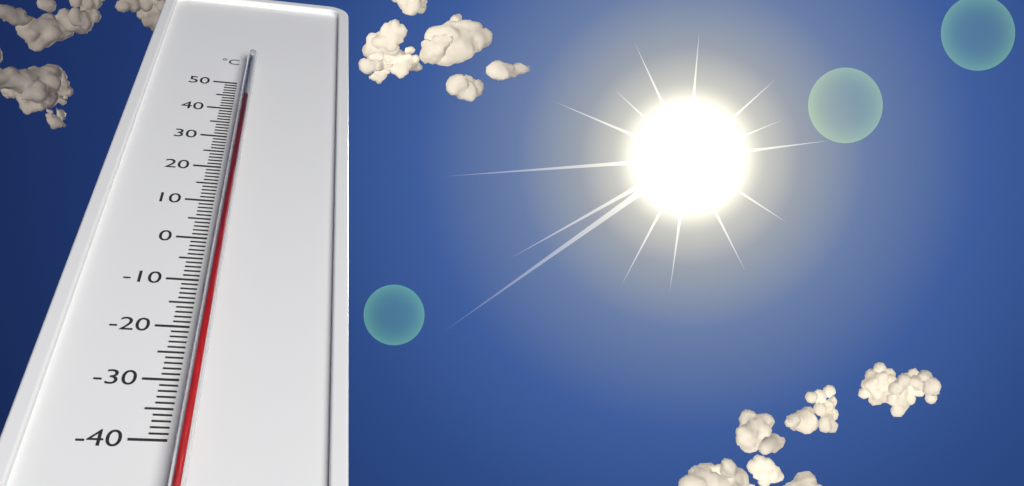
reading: 42 °C
